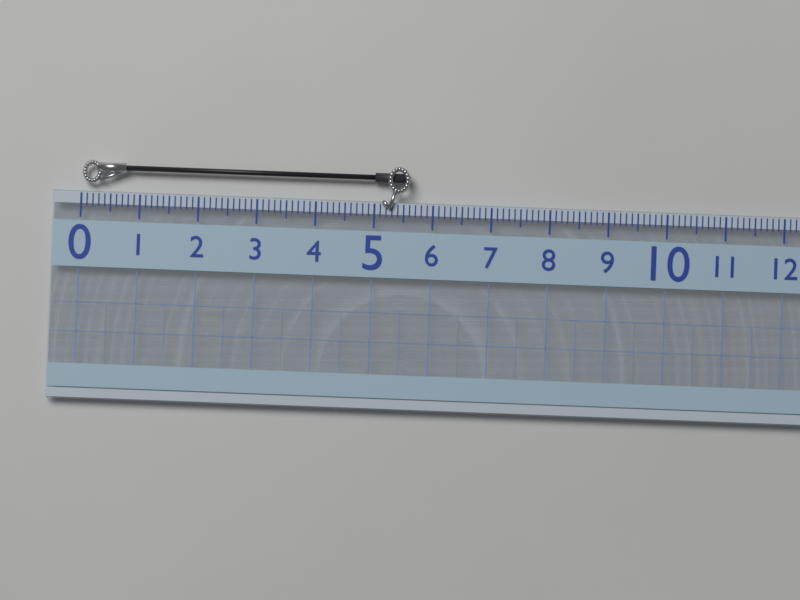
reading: 5.6 (no unit)
